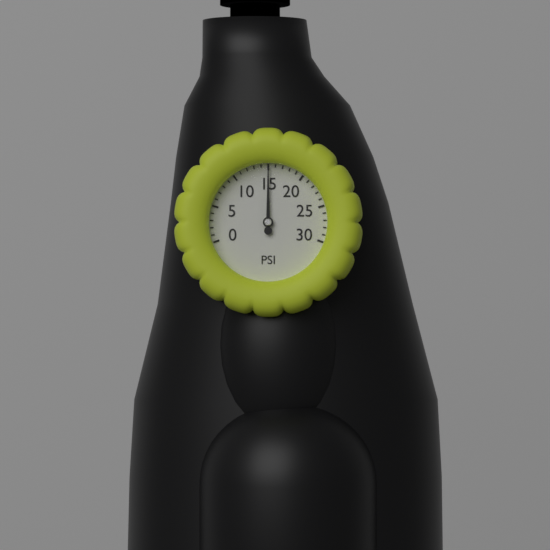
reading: 15 psi
